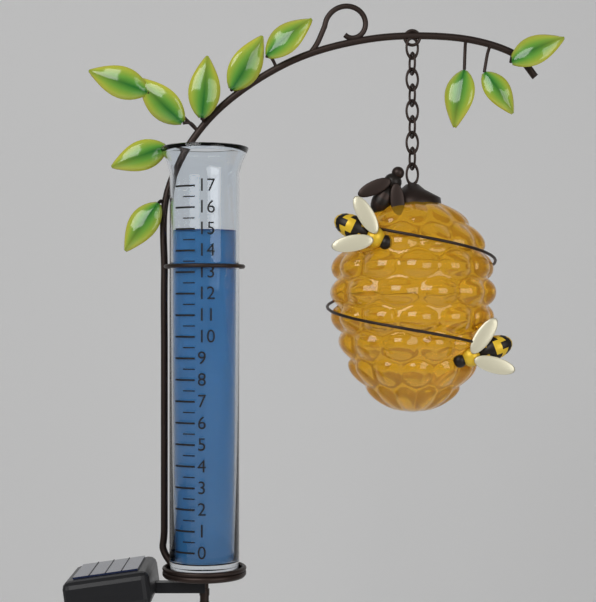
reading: 15.0 (no unit)
